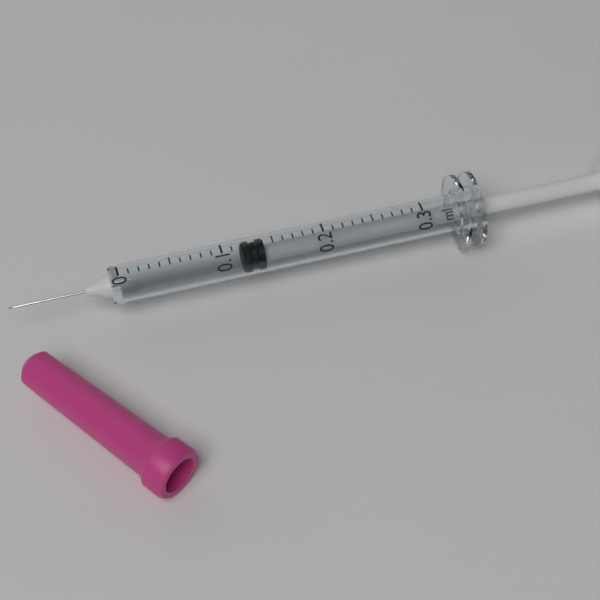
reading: 0.12 ml
